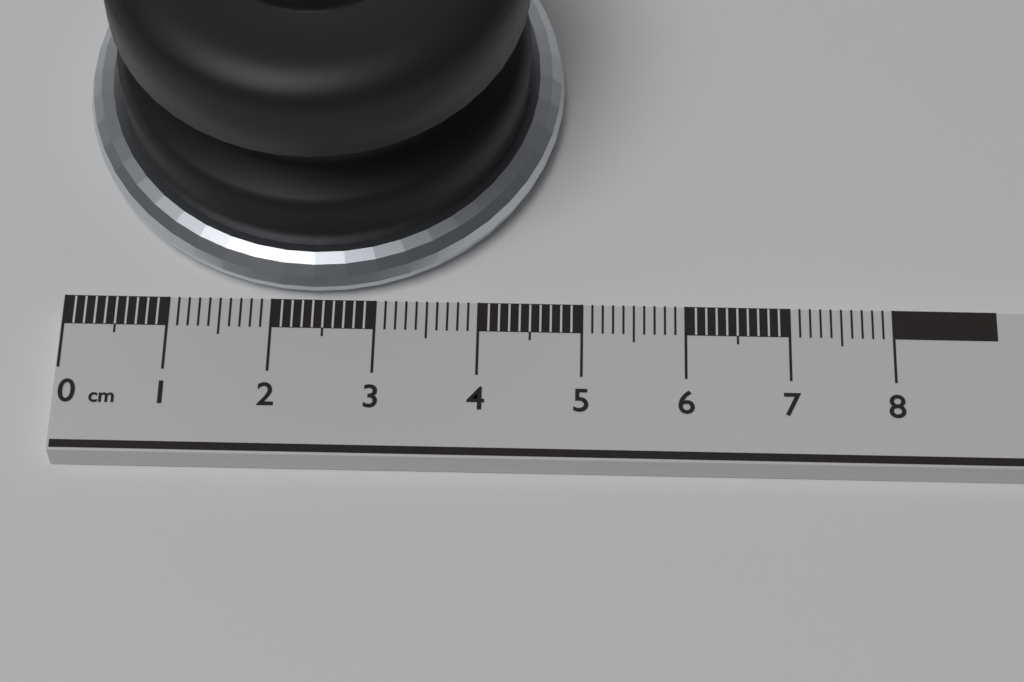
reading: 4.8 cm
